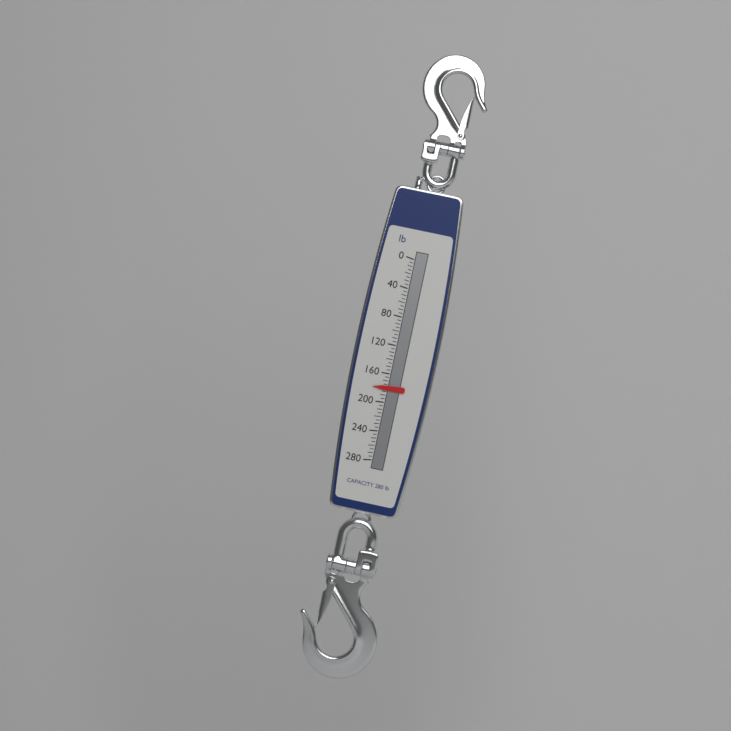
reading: 180 lb
